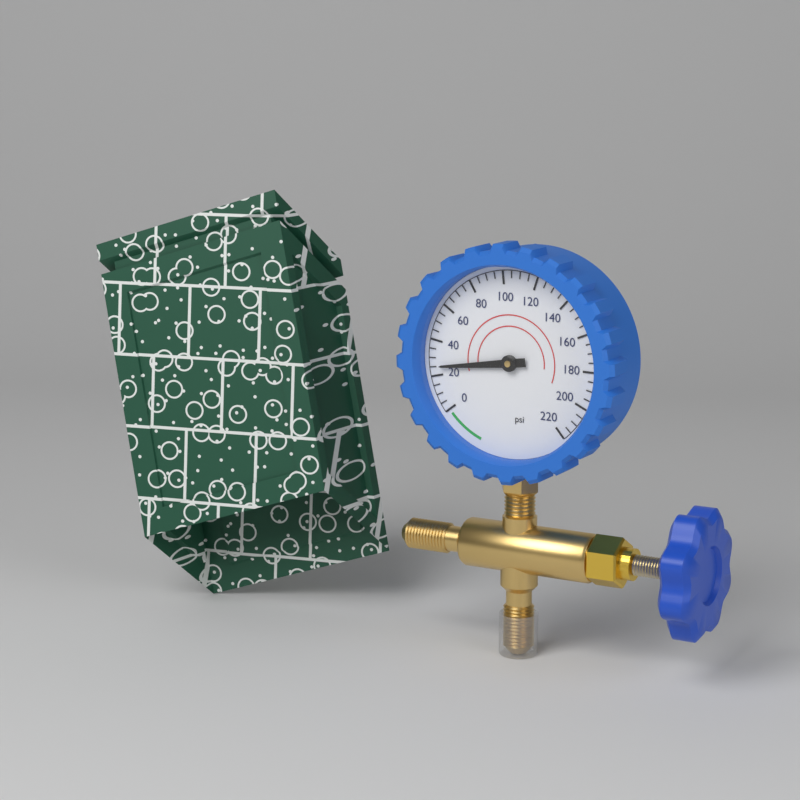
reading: 25 psi
